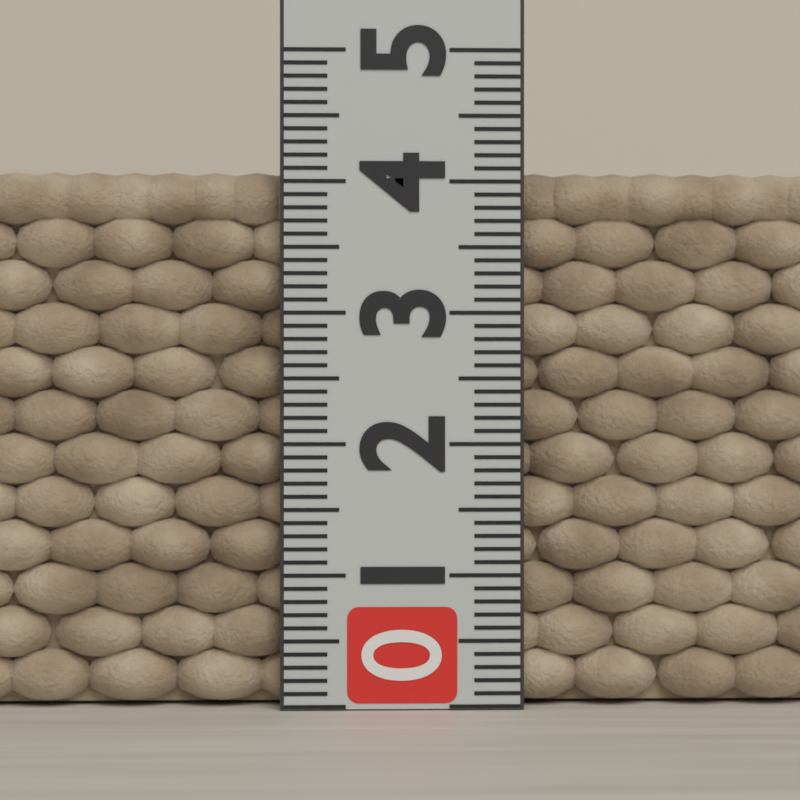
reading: 4.1 (no unit)
